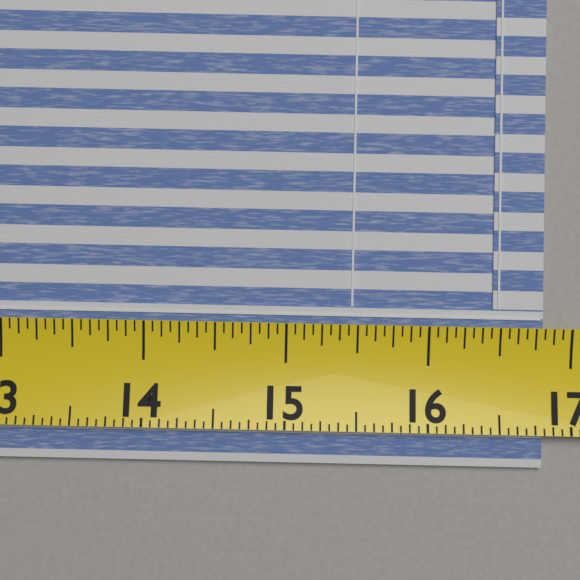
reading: 16.8125 (no unit)
